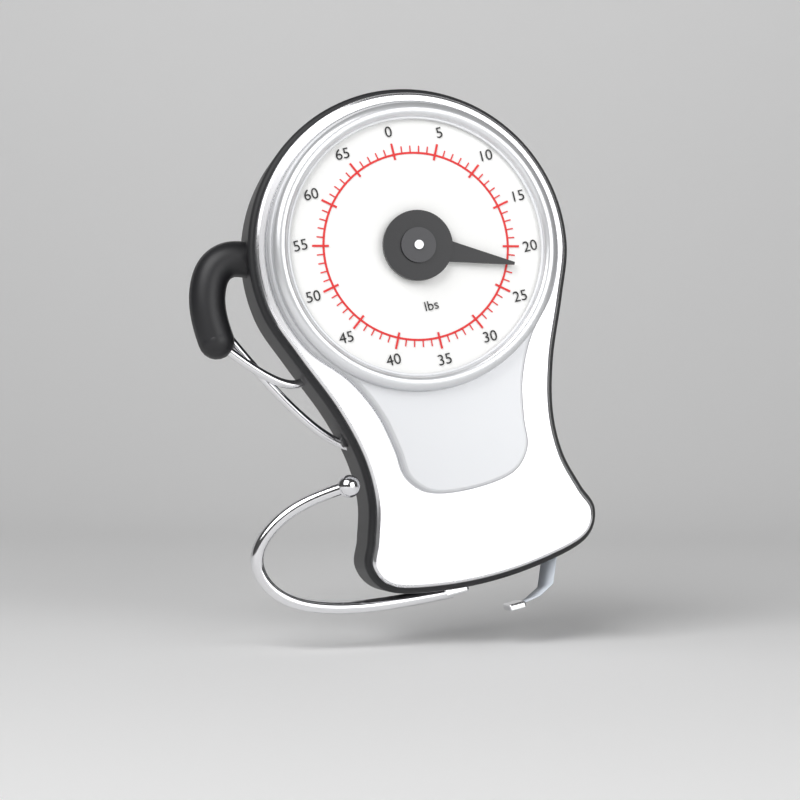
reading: 22 lbs
